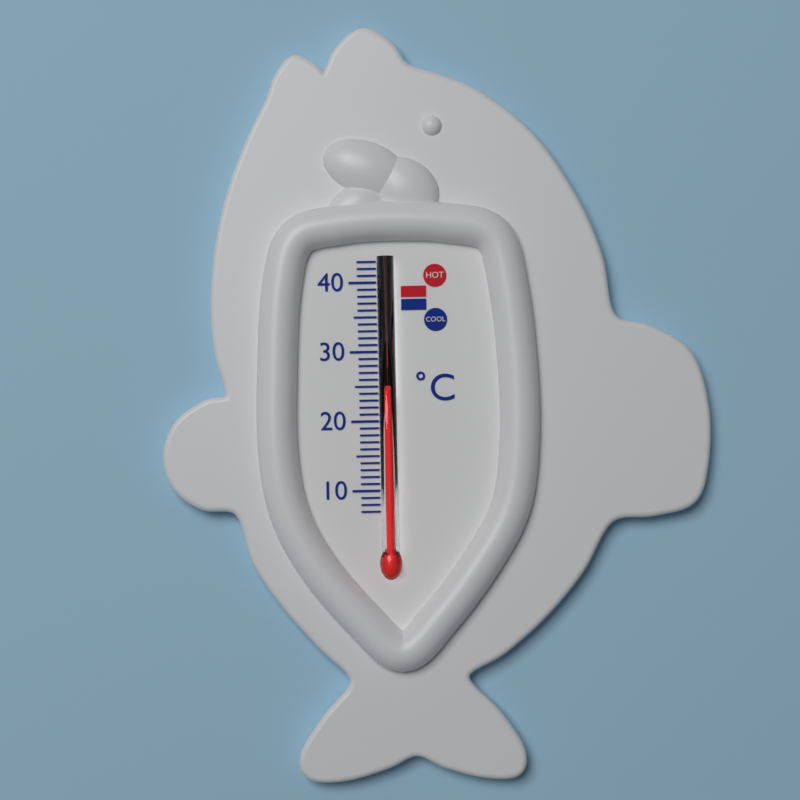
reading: 24 °C
